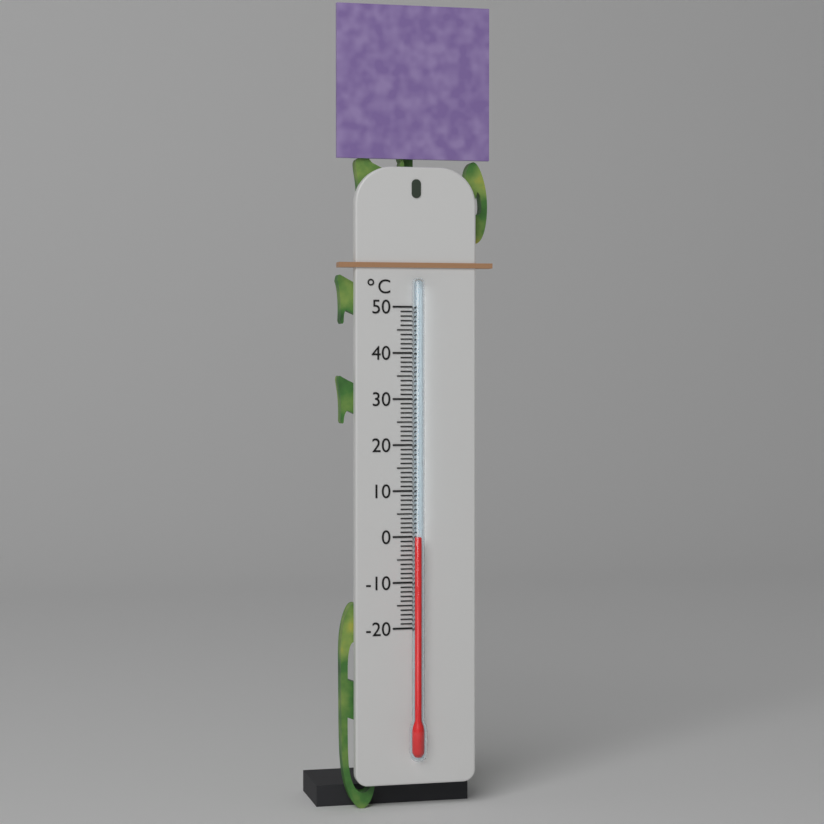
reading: 0 °C
